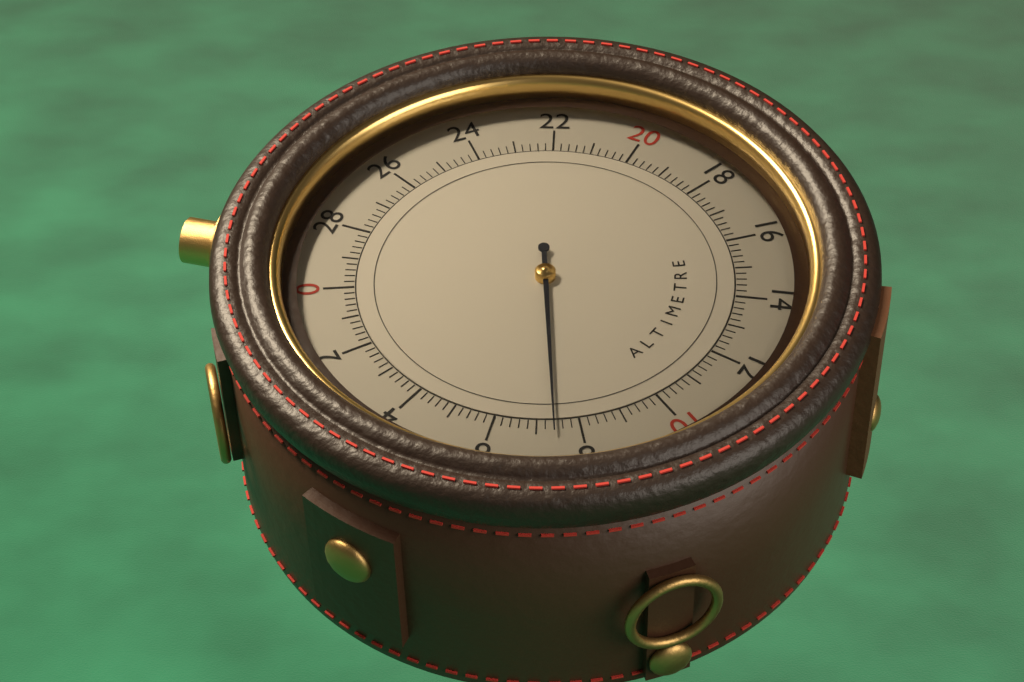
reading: 7.4 (no unit)
